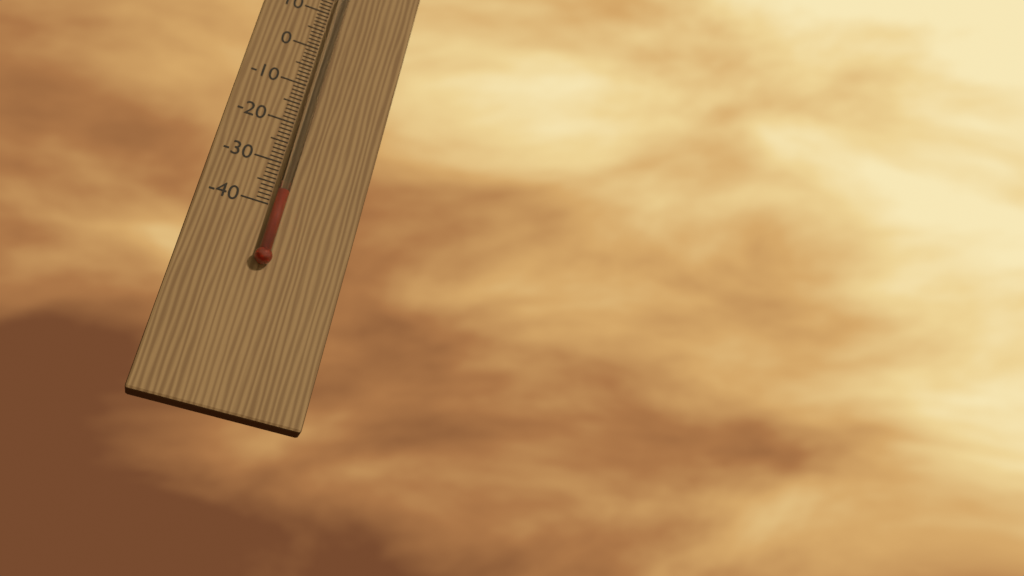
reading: -37 °C
